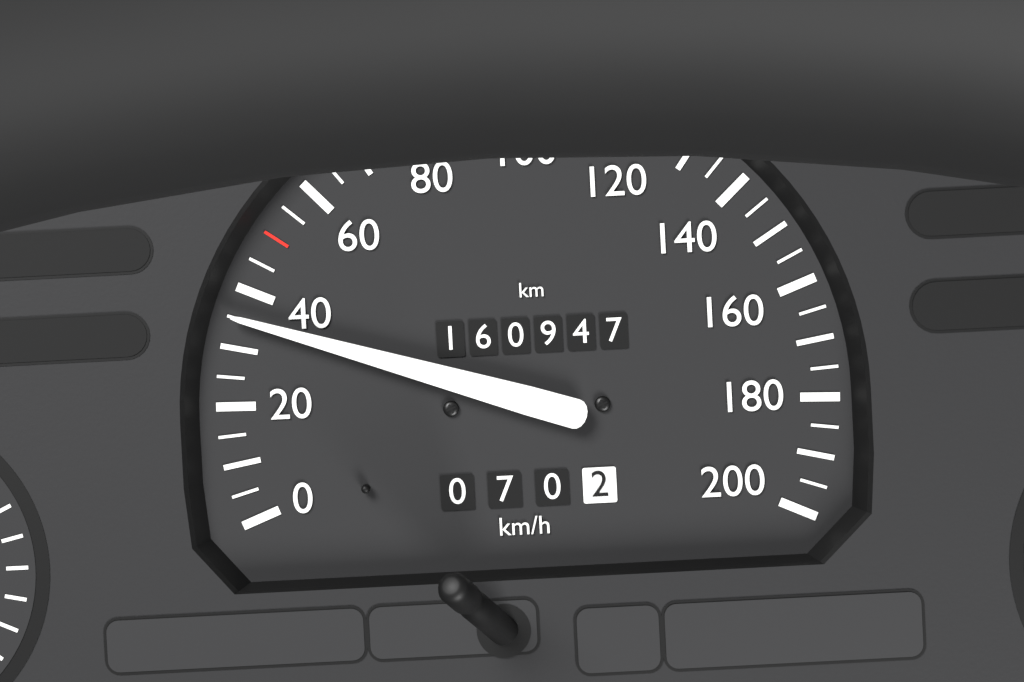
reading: 35 km/h
